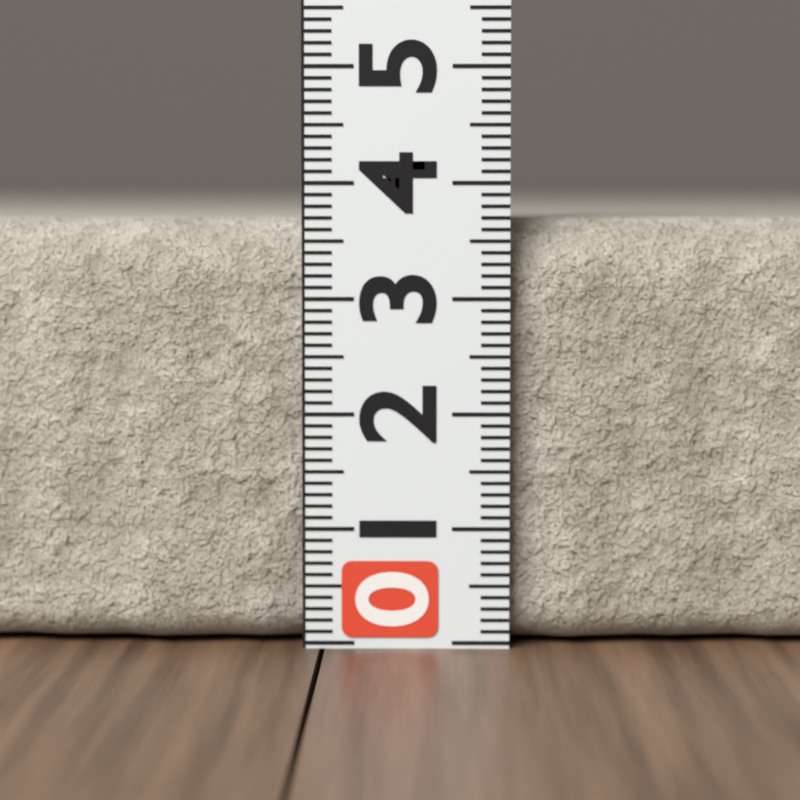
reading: 3.7 (no unit)
